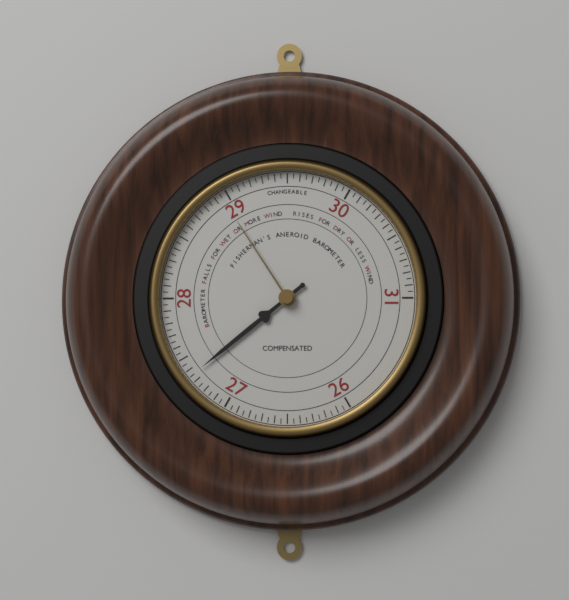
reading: 27.35 (no unit)
